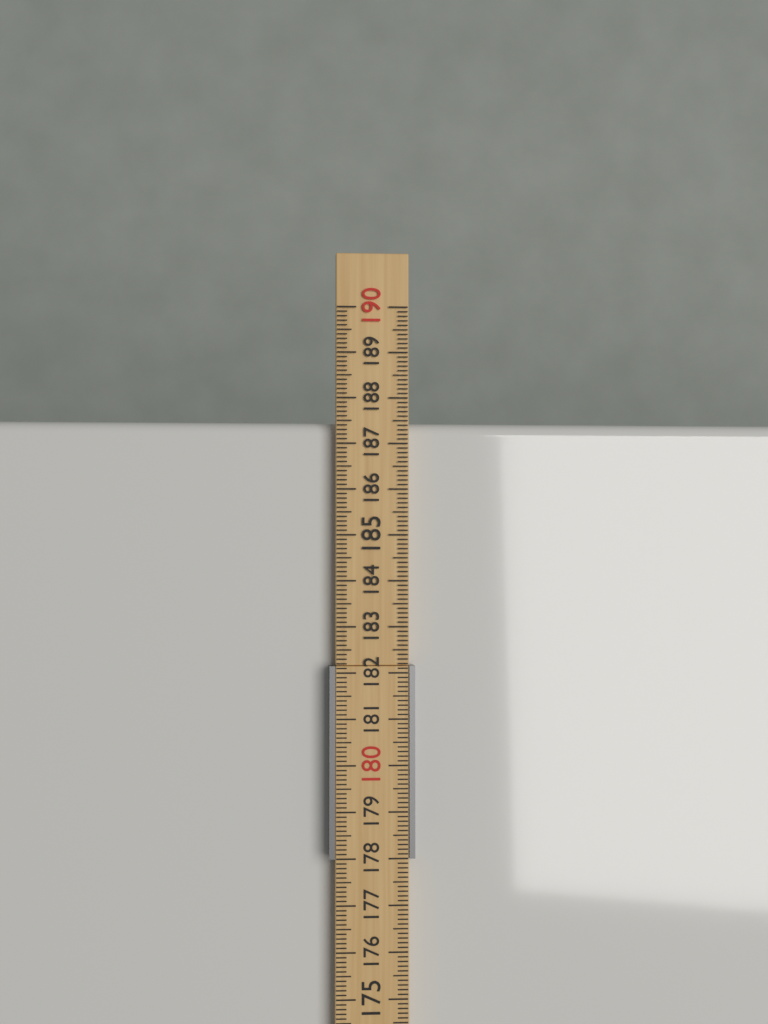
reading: 187.5 cm
